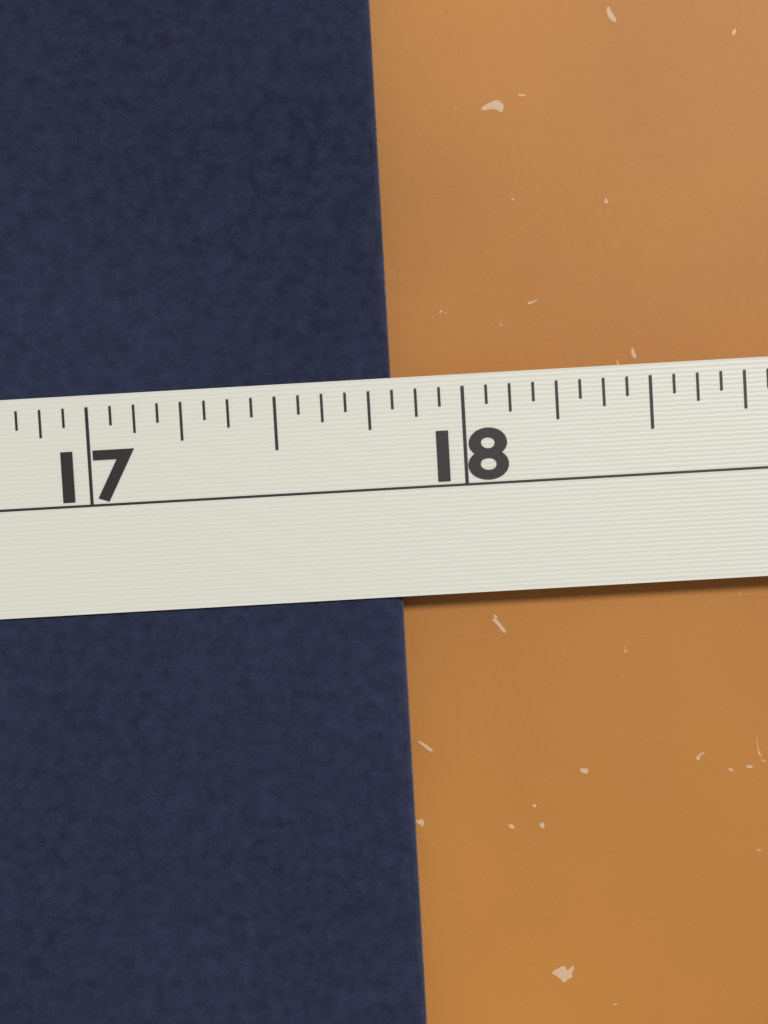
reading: 17.8125 in
